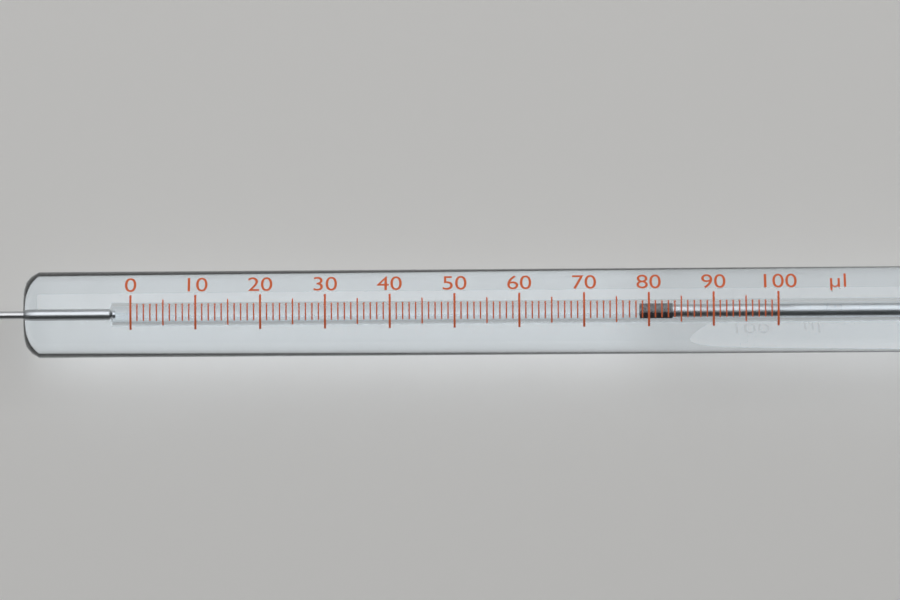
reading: 79 µl
